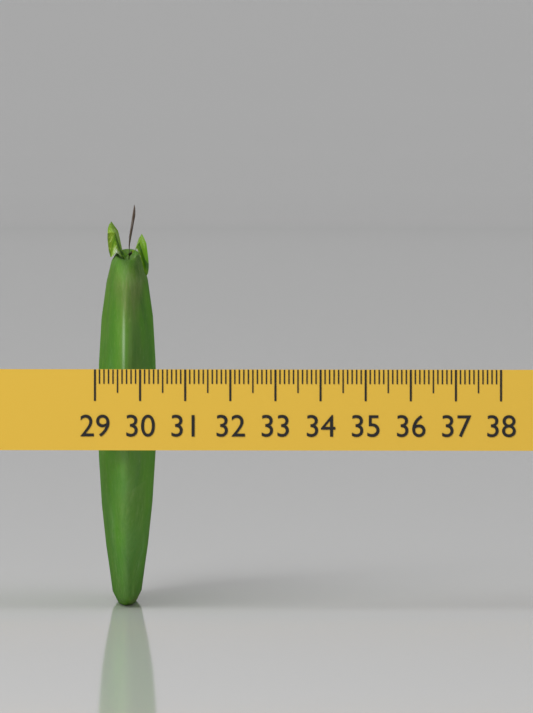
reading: 30.3 (no unit)
